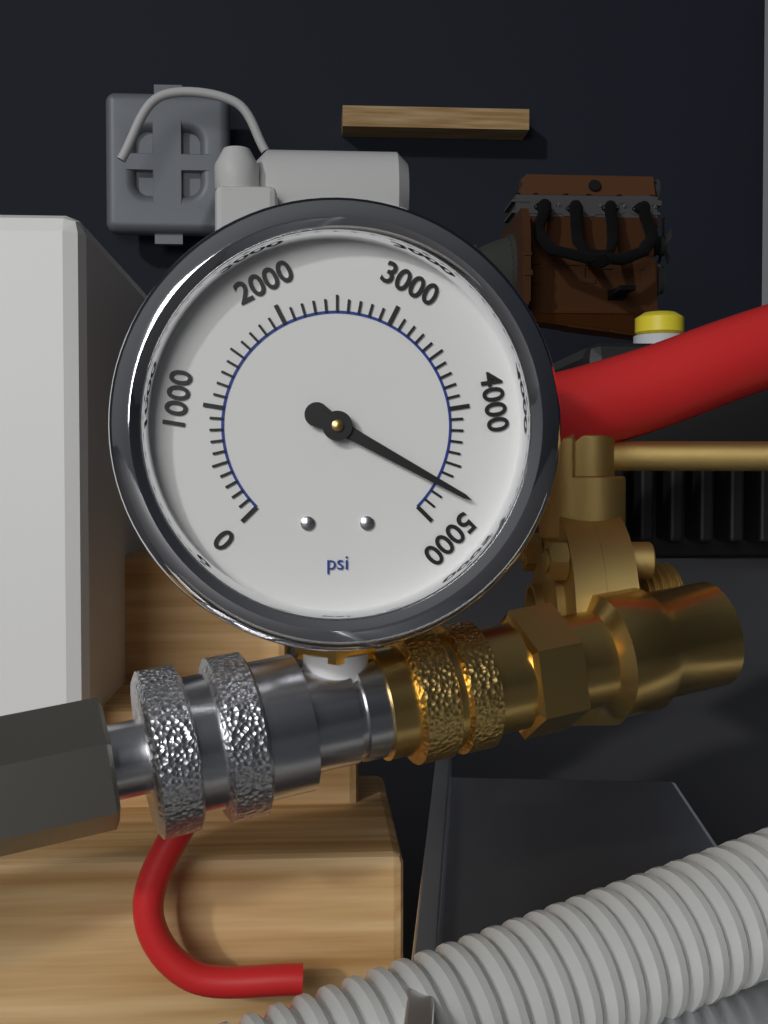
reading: 4700 psi
